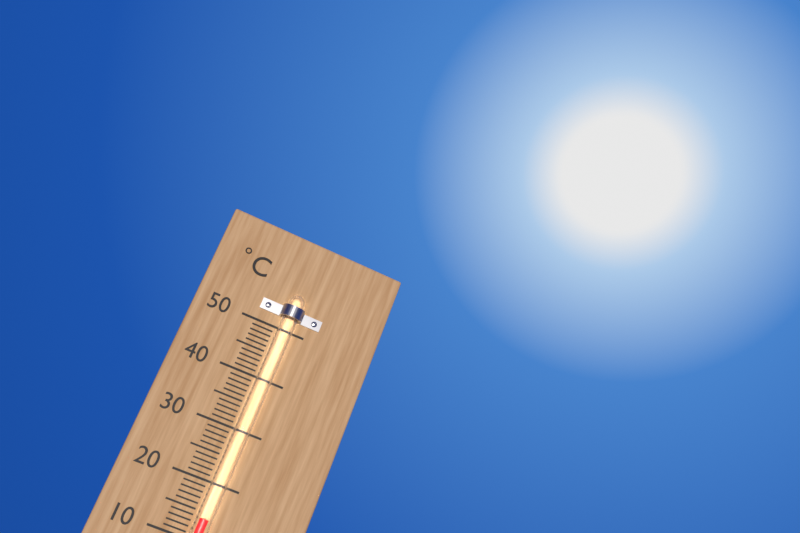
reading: 14 °C
